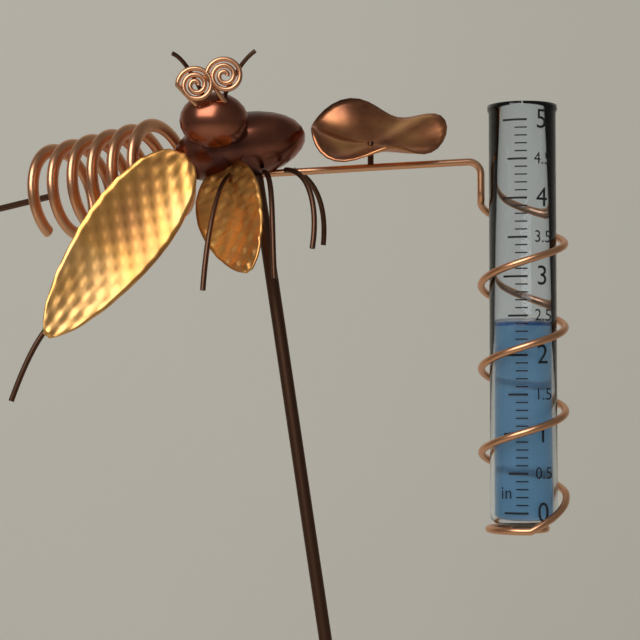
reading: 2.4 in
